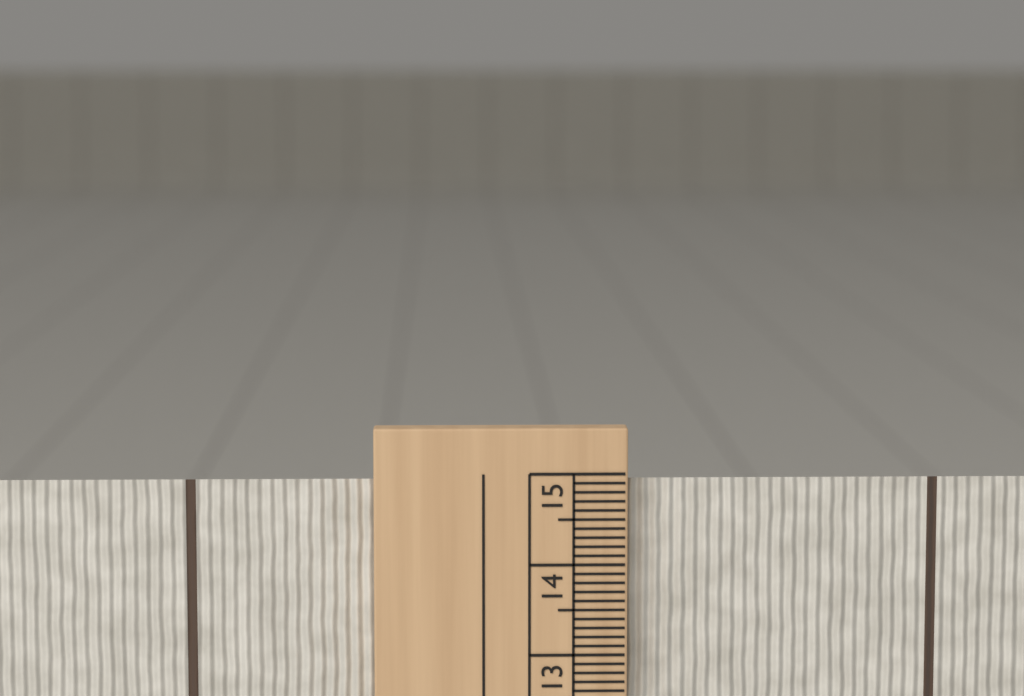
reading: 14.9 cm
